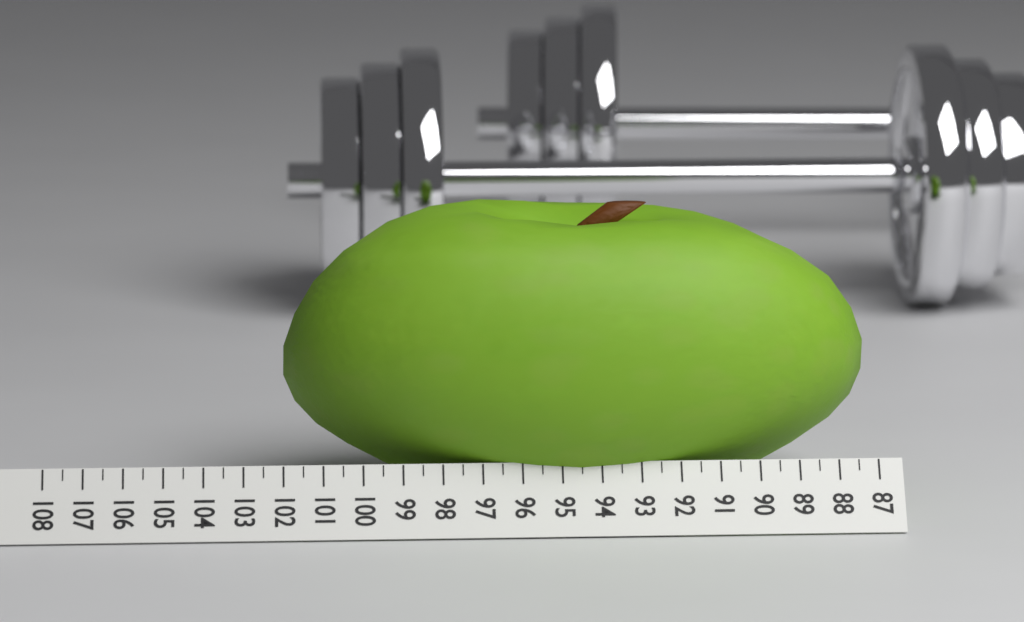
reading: 102.0 (no unit)
